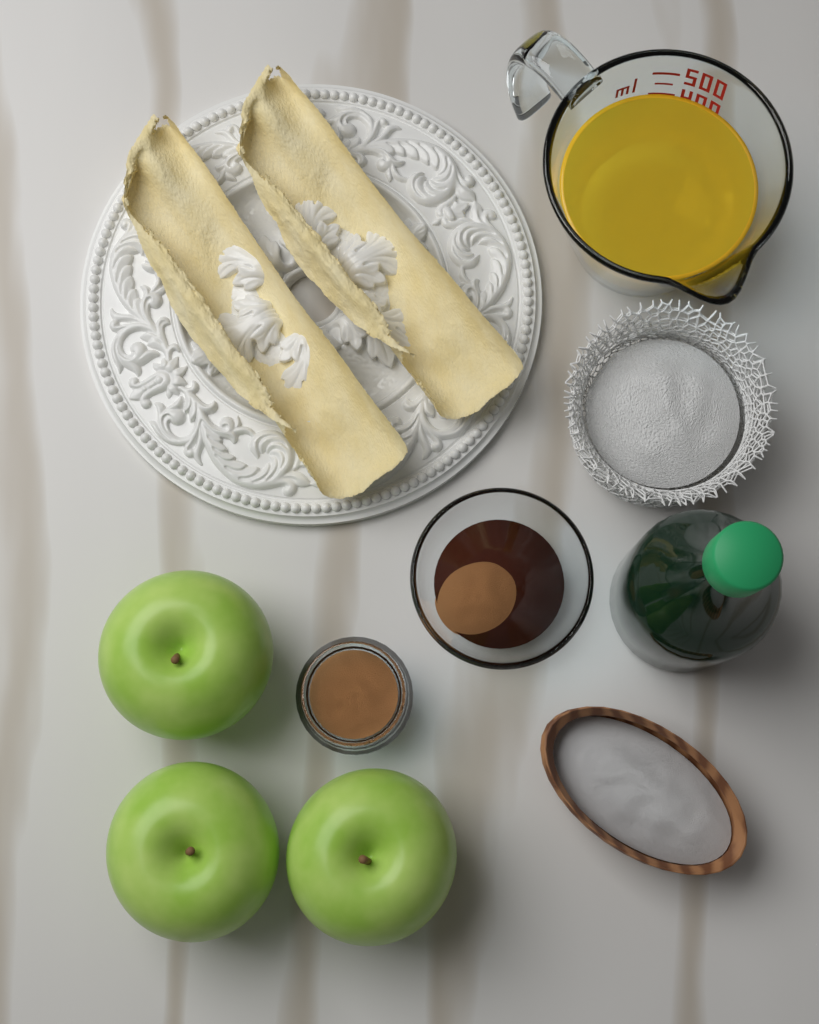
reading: 400 ml
